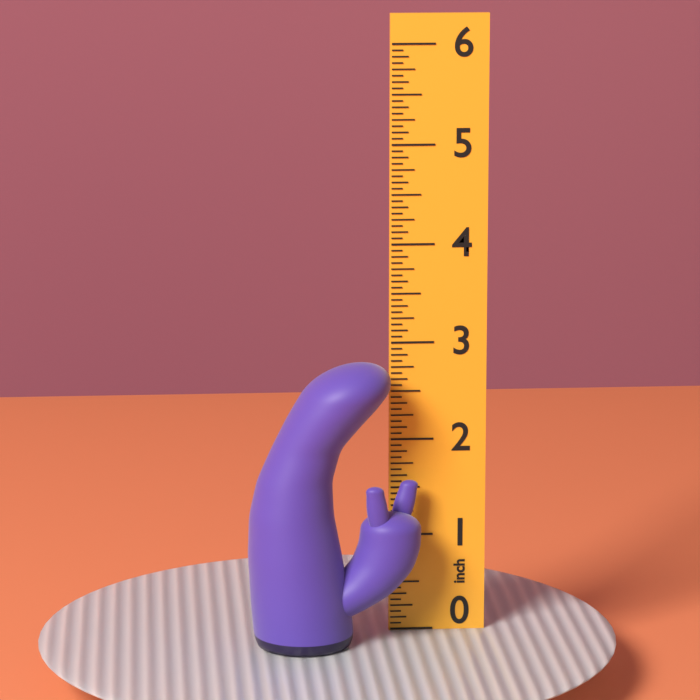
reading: 2.8750 inch
